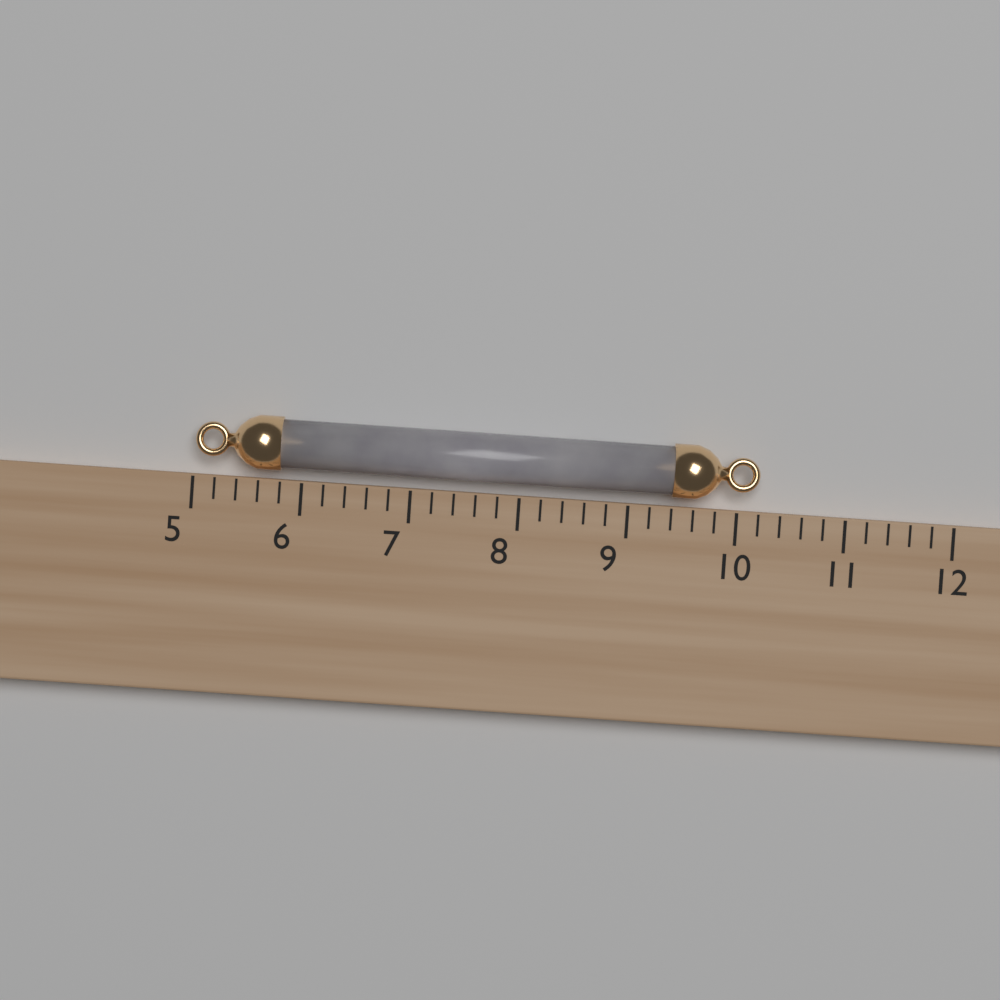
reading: 10.2 (no unit)
